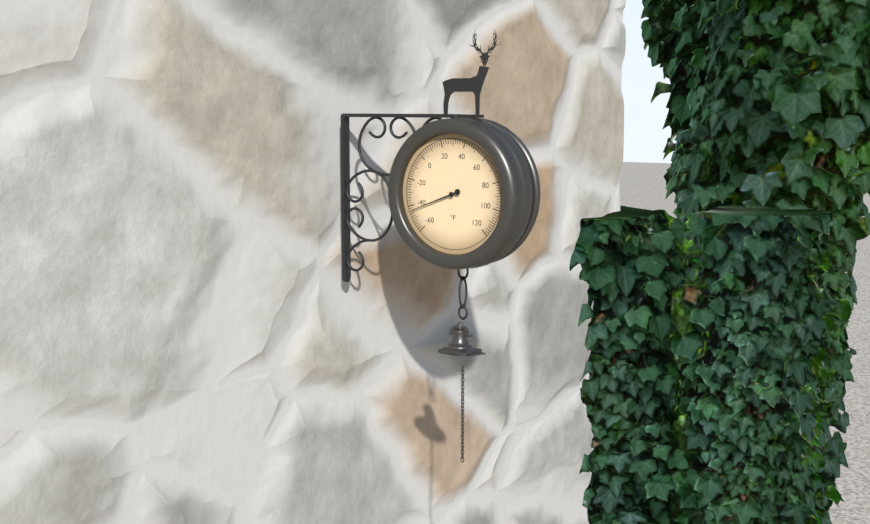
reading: -44 °F
